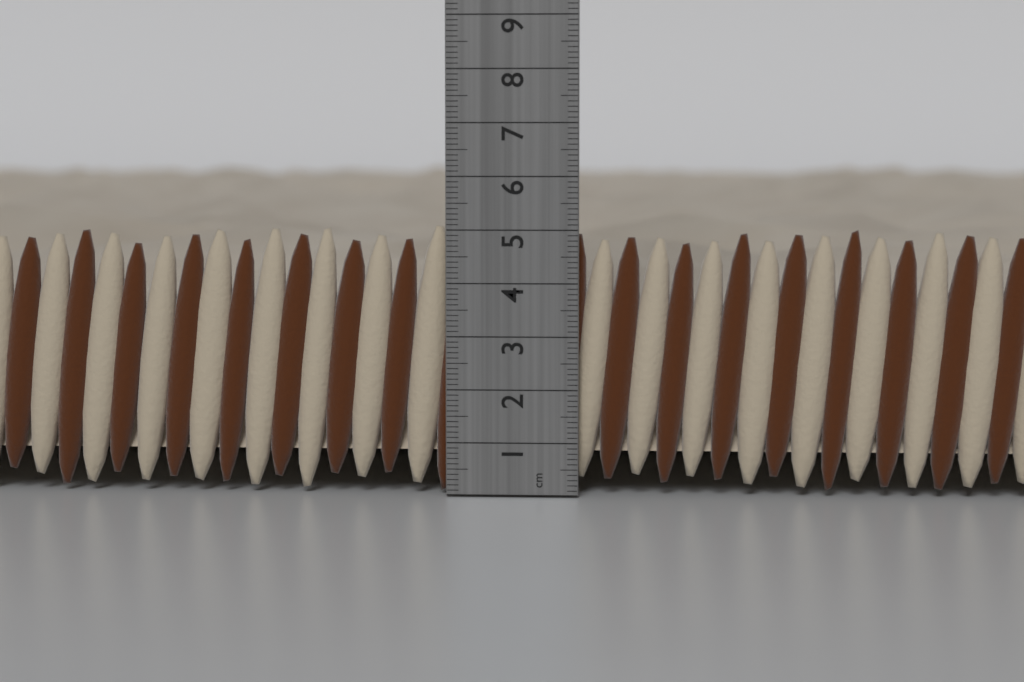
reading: 5.1 cm
